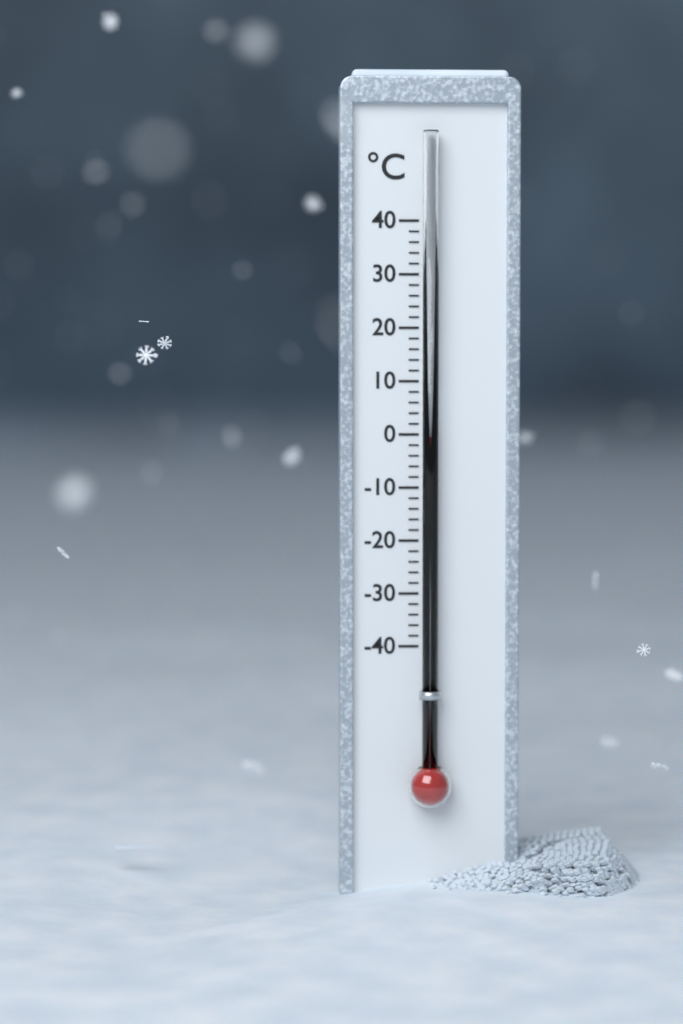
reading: 0 °C
